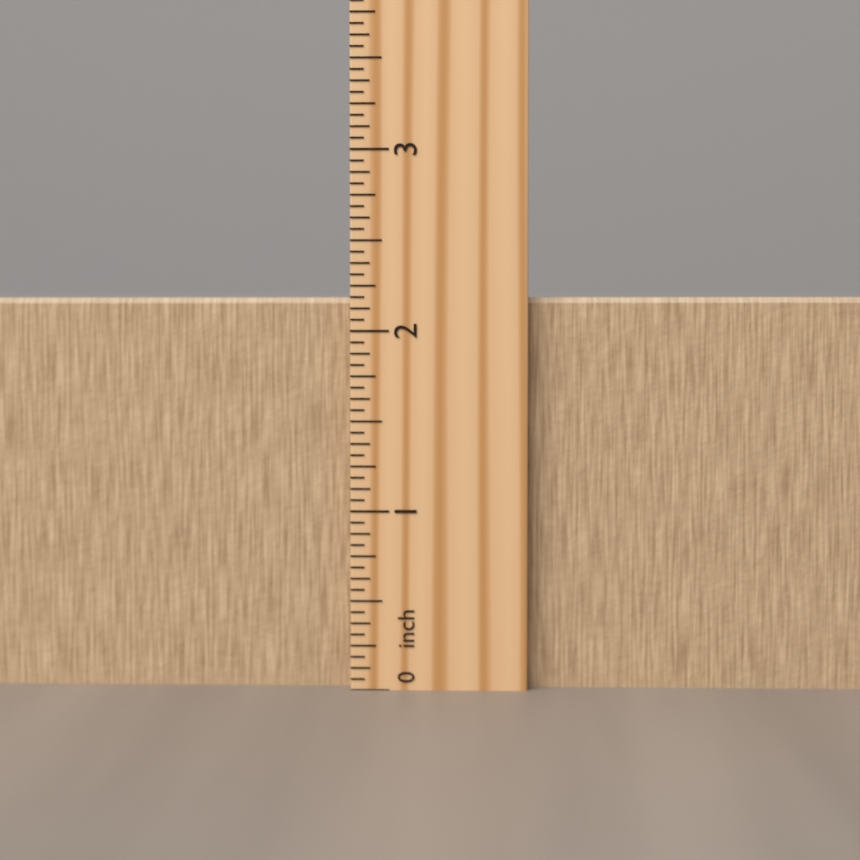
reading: 2.1875 inch
